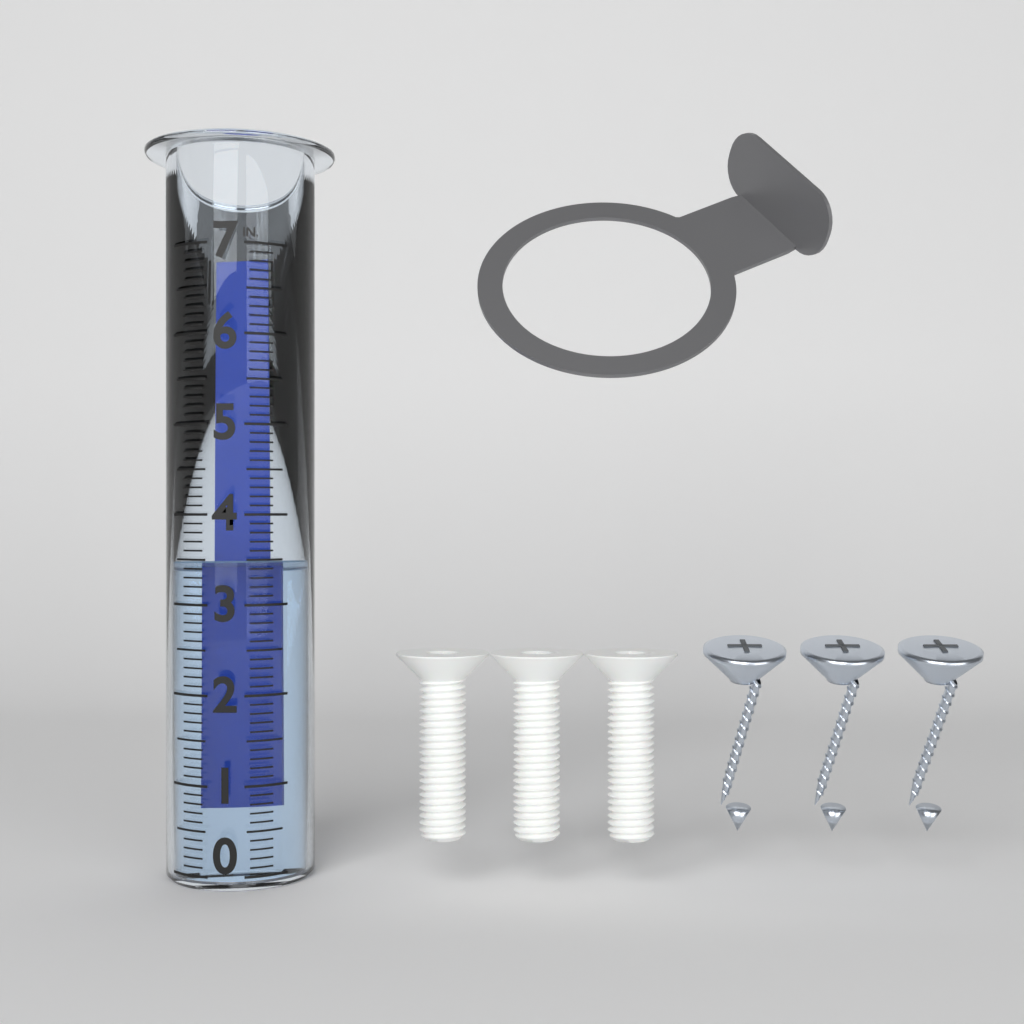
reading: 3.5 in
